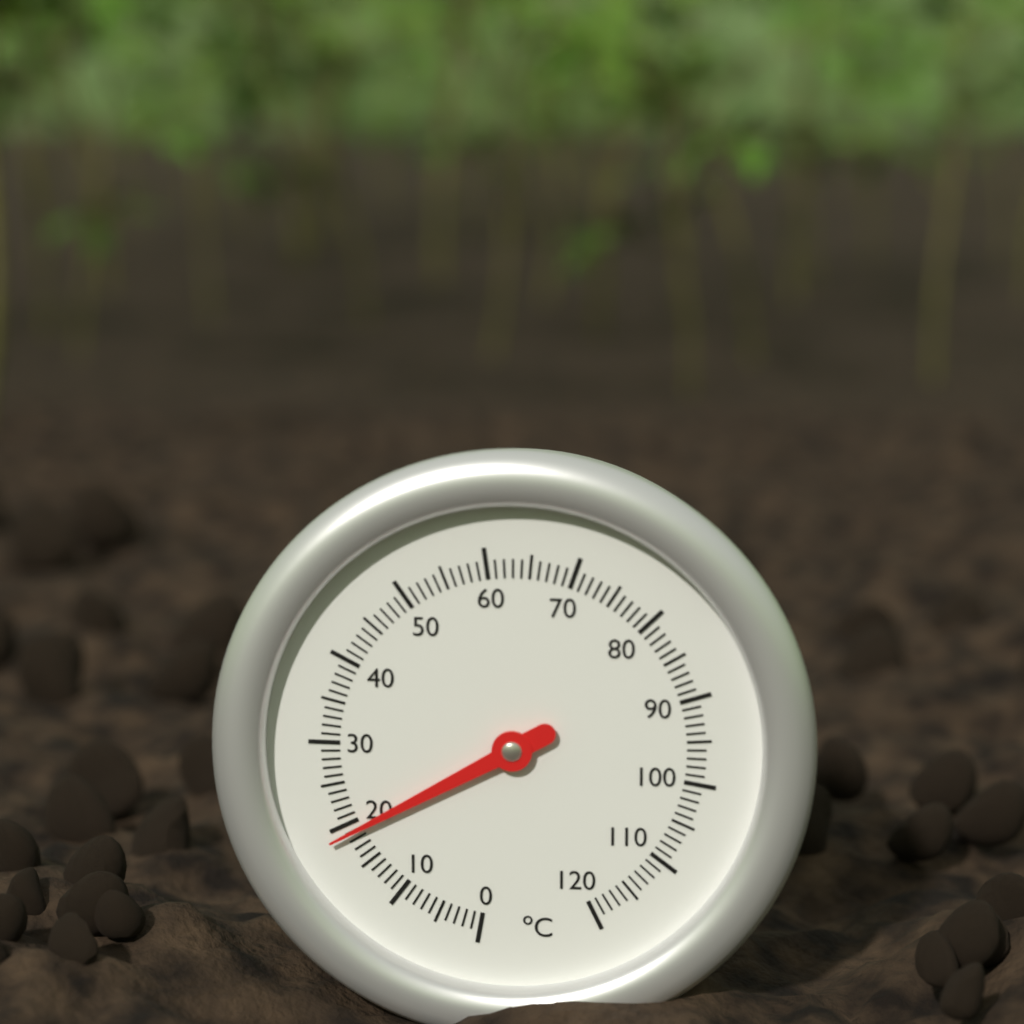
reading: 19 °C
